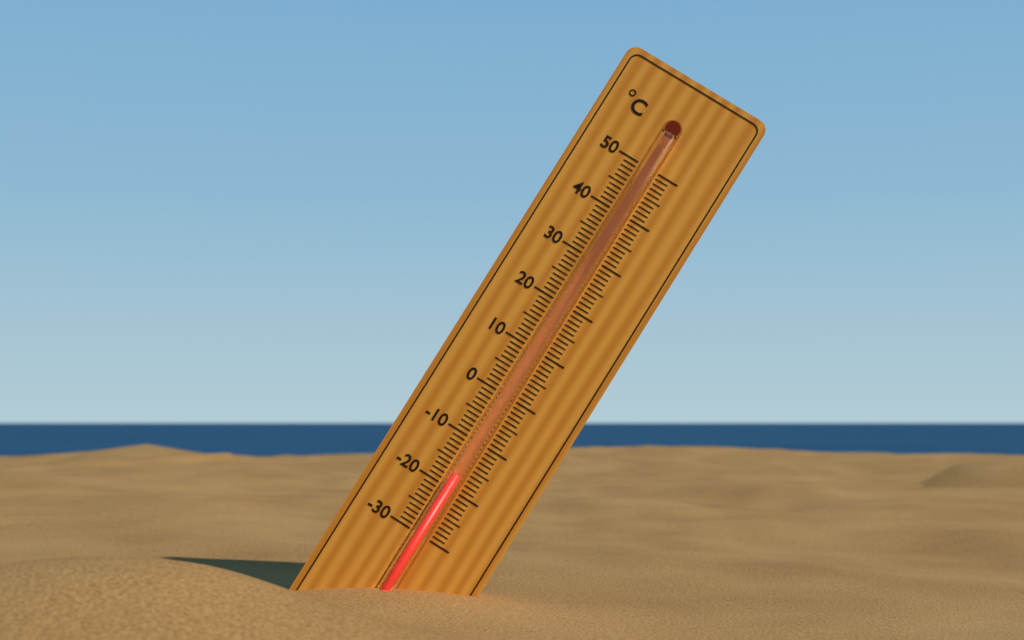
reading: -17 °C
